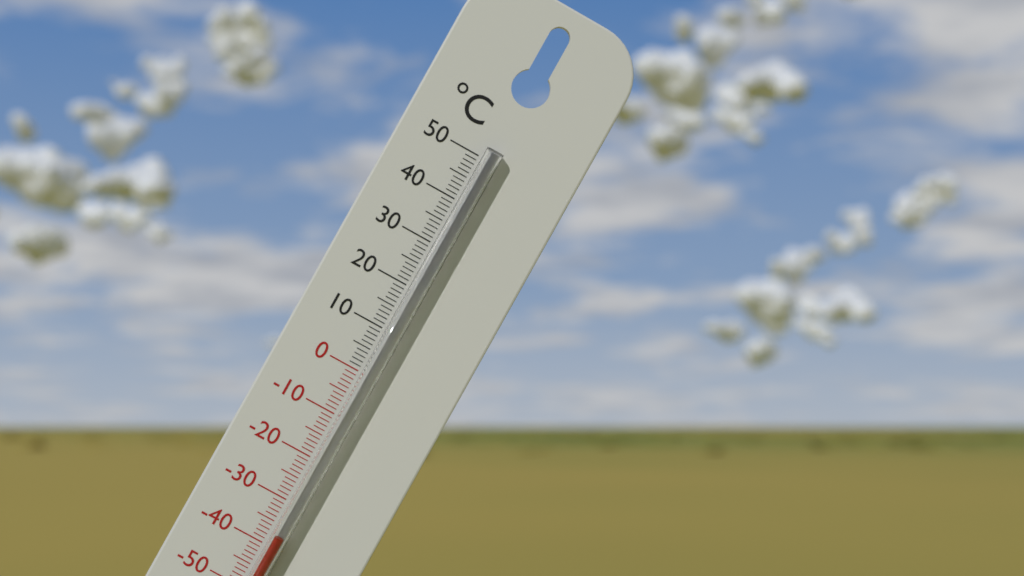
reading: -37 °C
